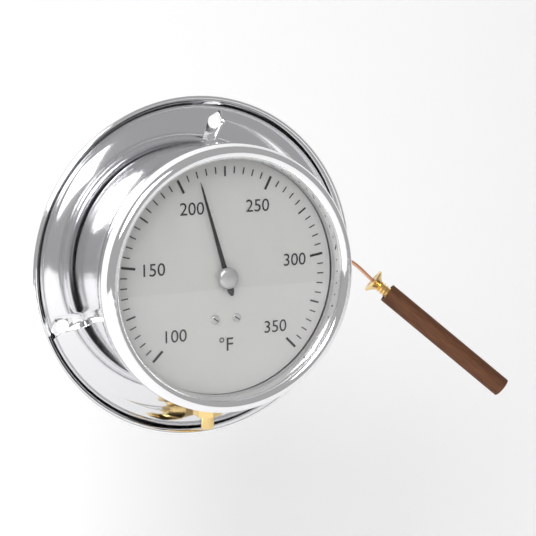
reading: 210 °F
